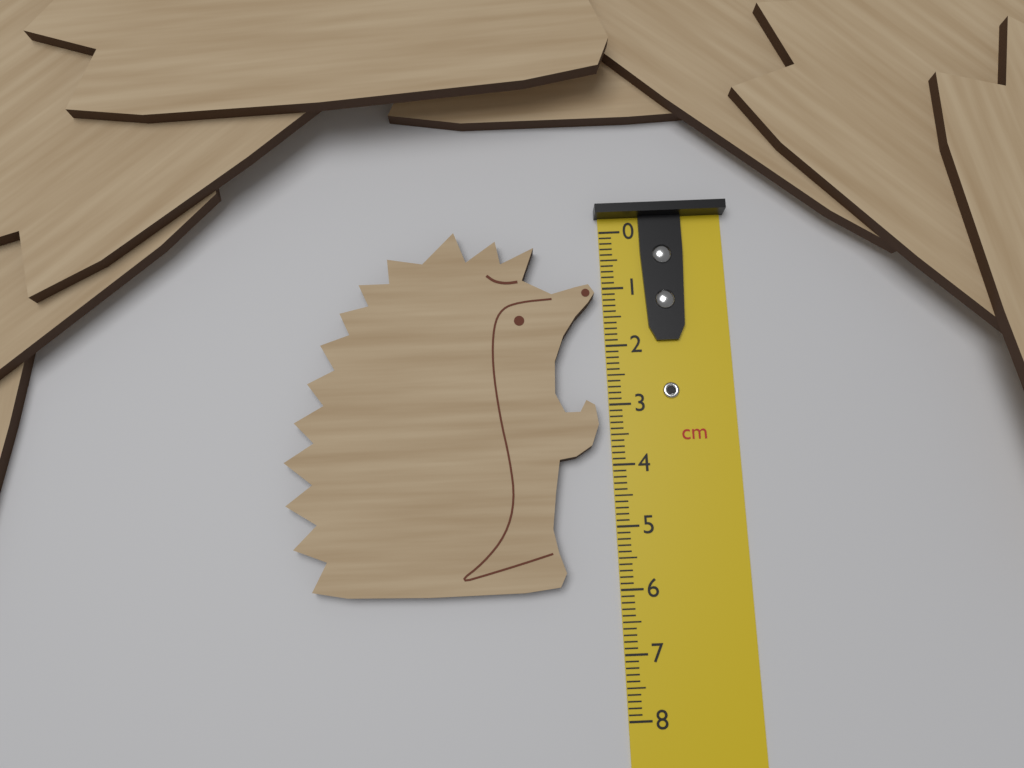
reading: 6.0 cm
